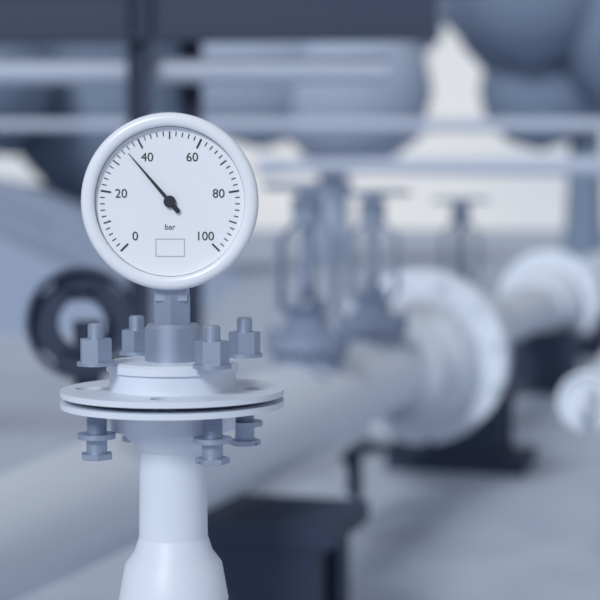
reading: 35 bar
